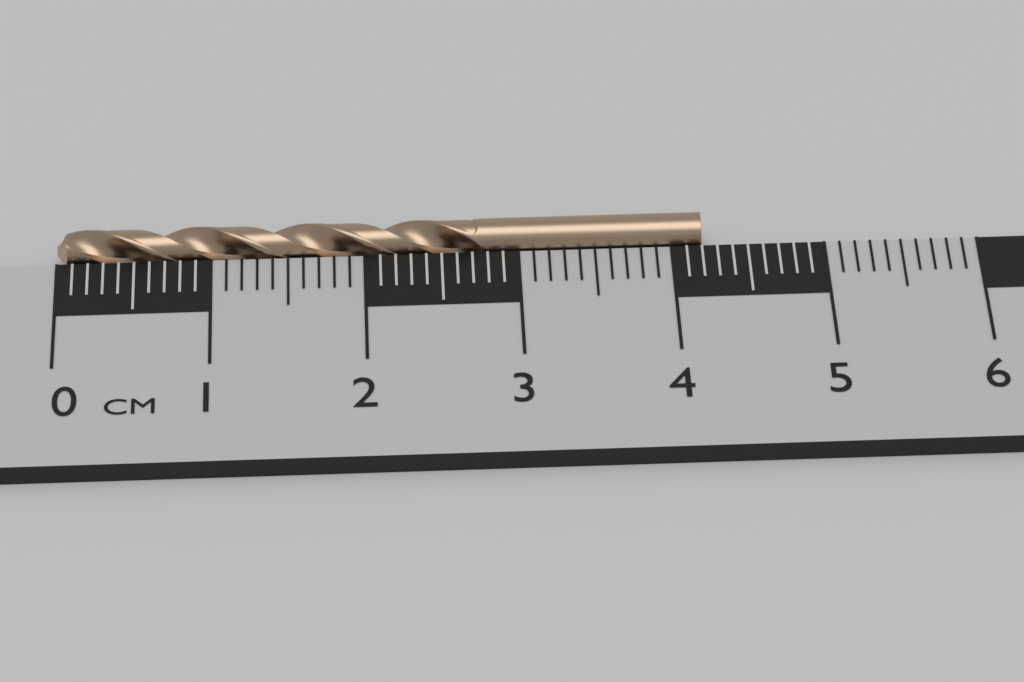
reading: 4.2 cm
